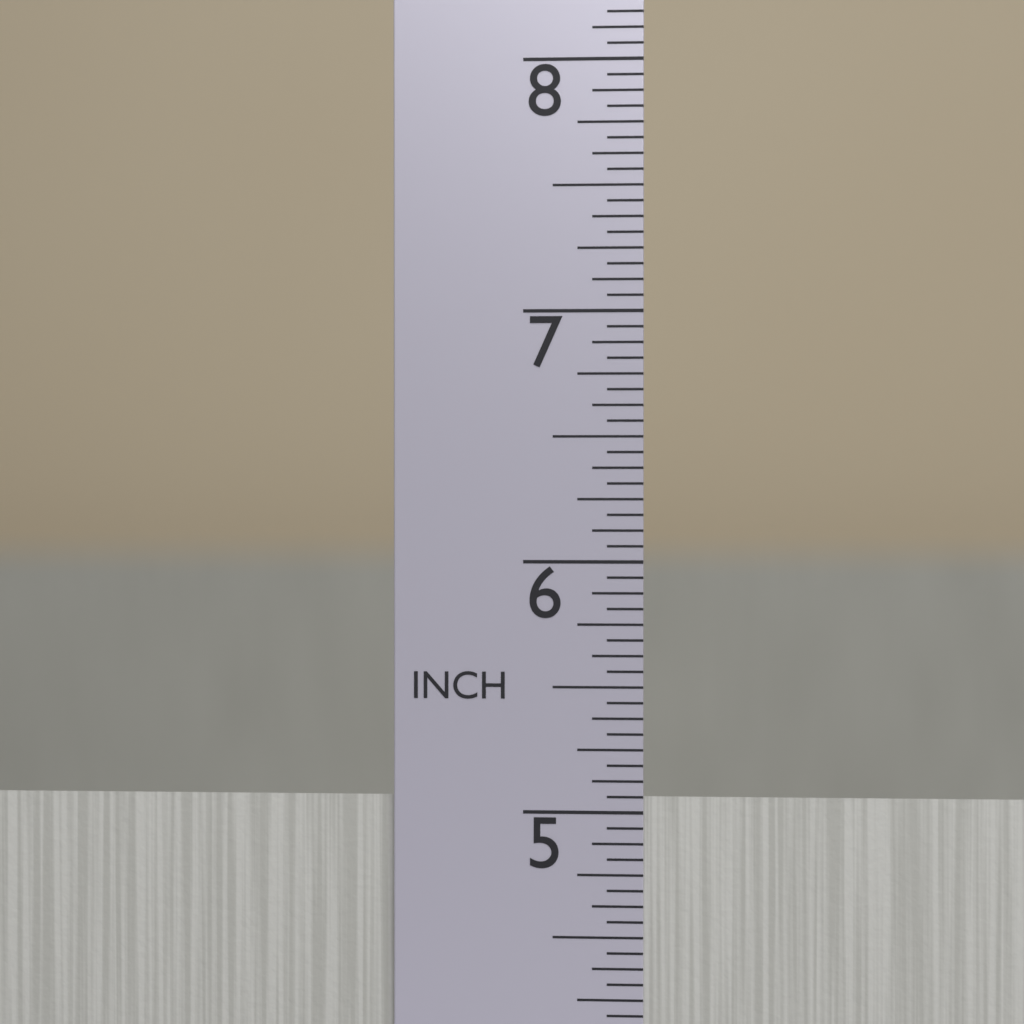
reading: 5.0625 in
